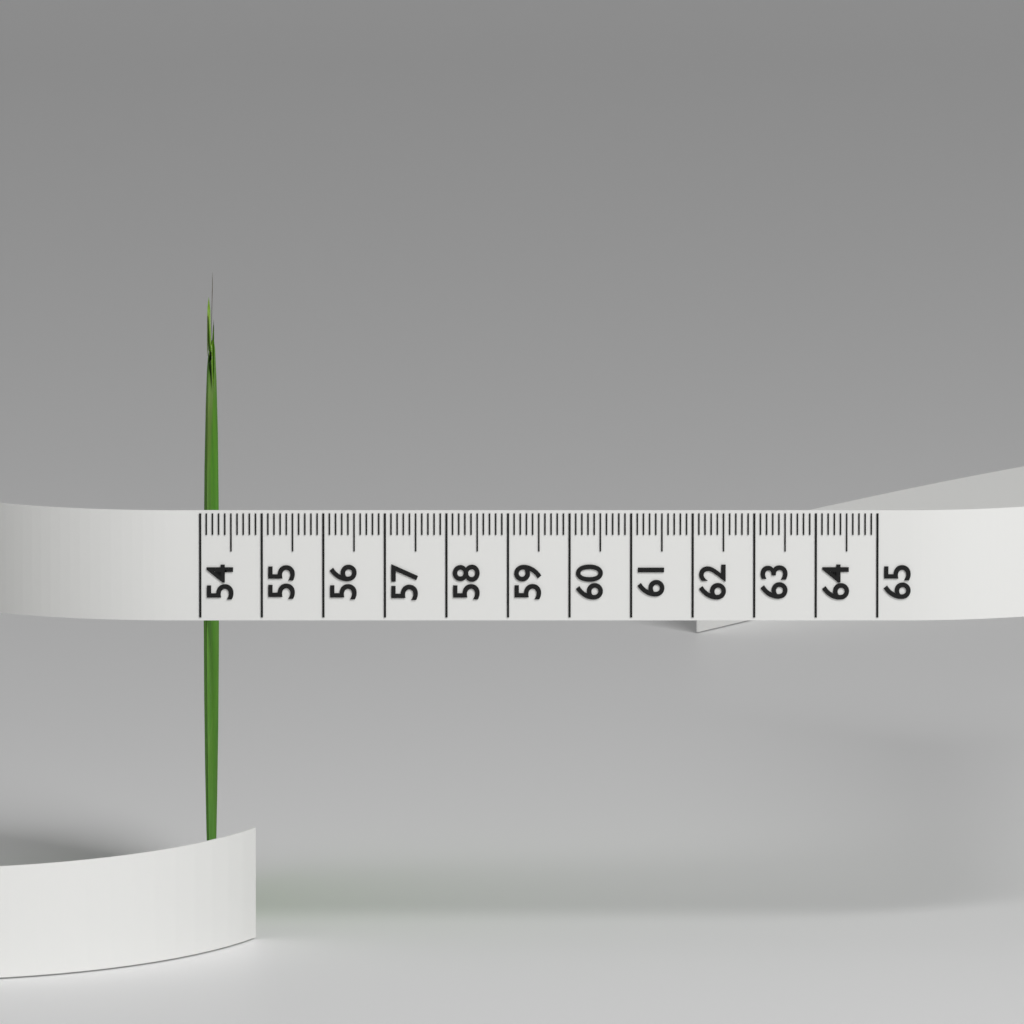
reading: 54.2 (no unit)
